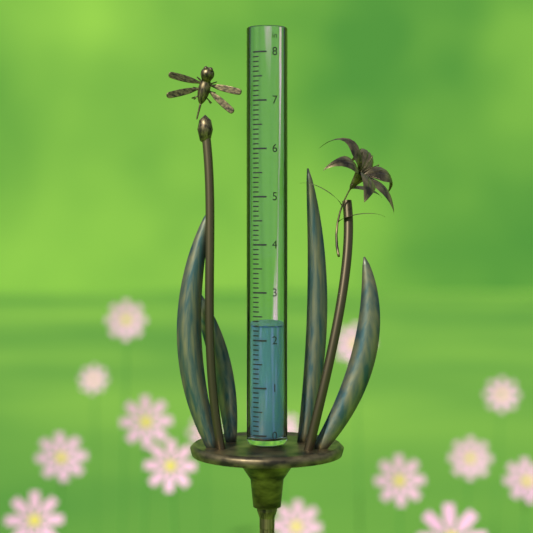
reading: 2.3 in
